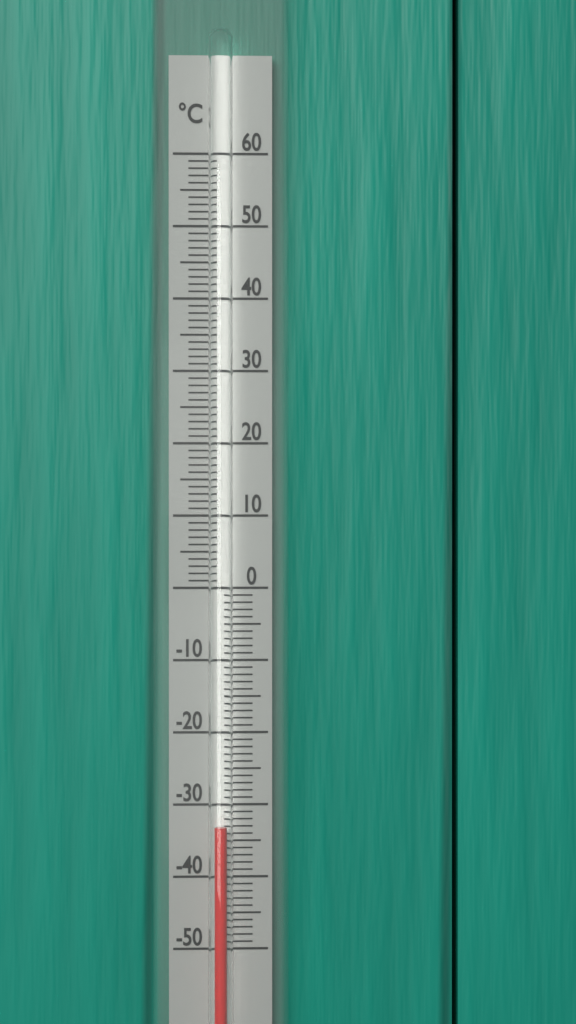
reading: -33 °C
